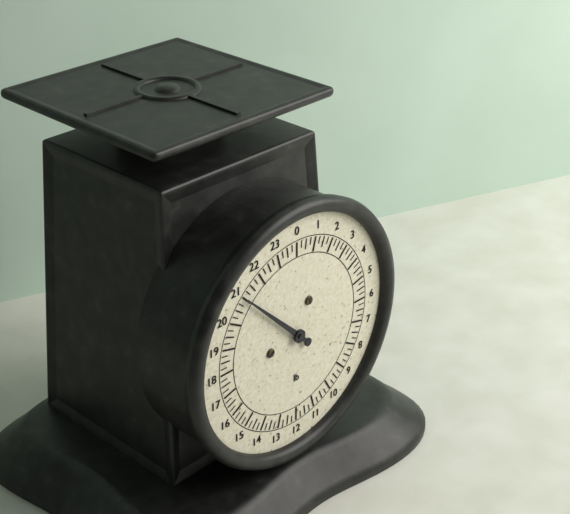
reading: 21.00 lb
